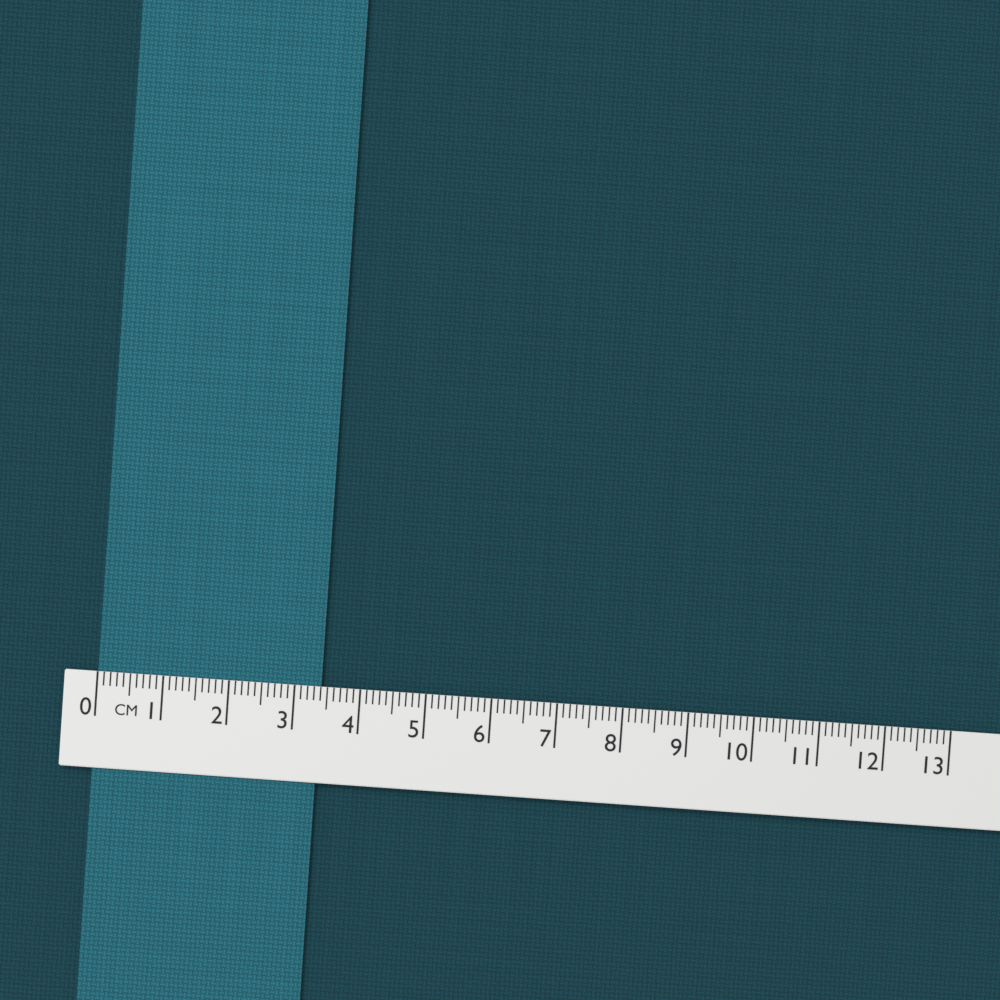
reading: 3.4 cm
